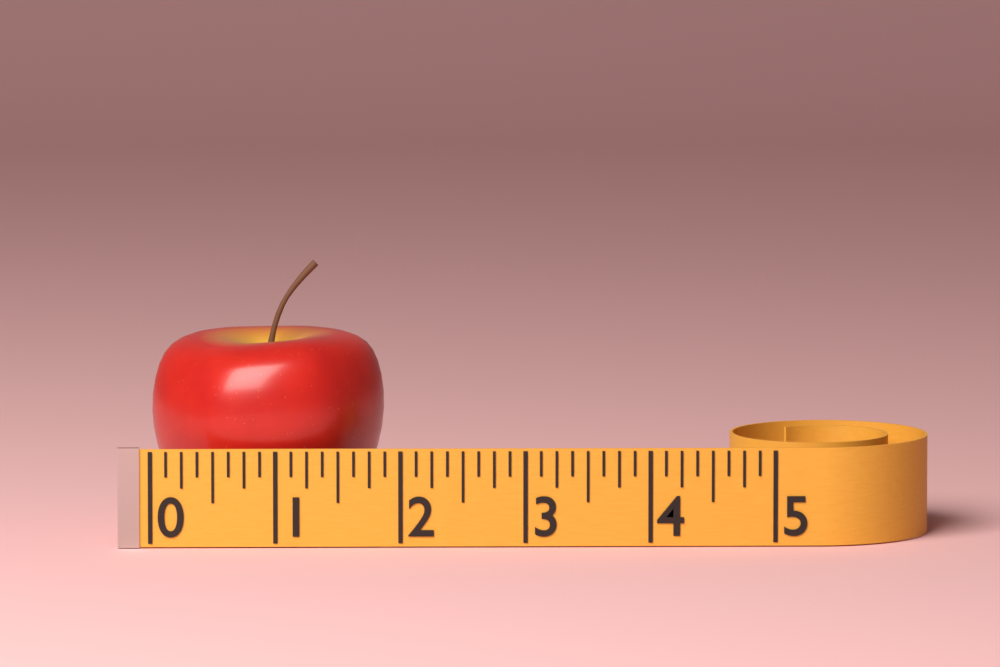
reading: 1.875 (no unit)
